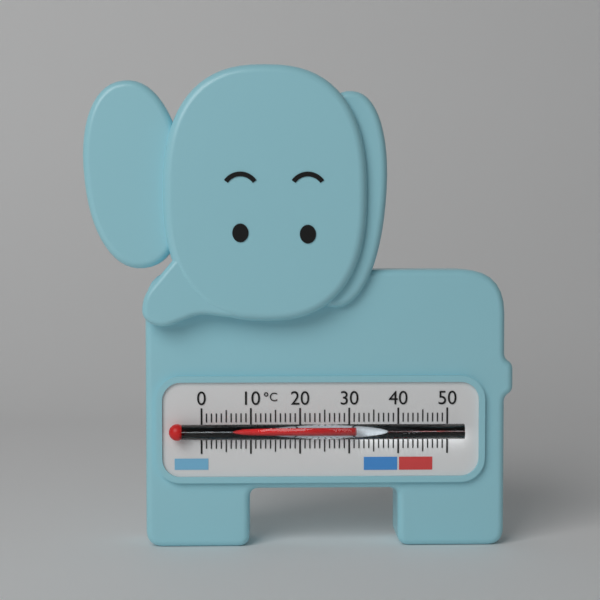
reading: 31 °C
